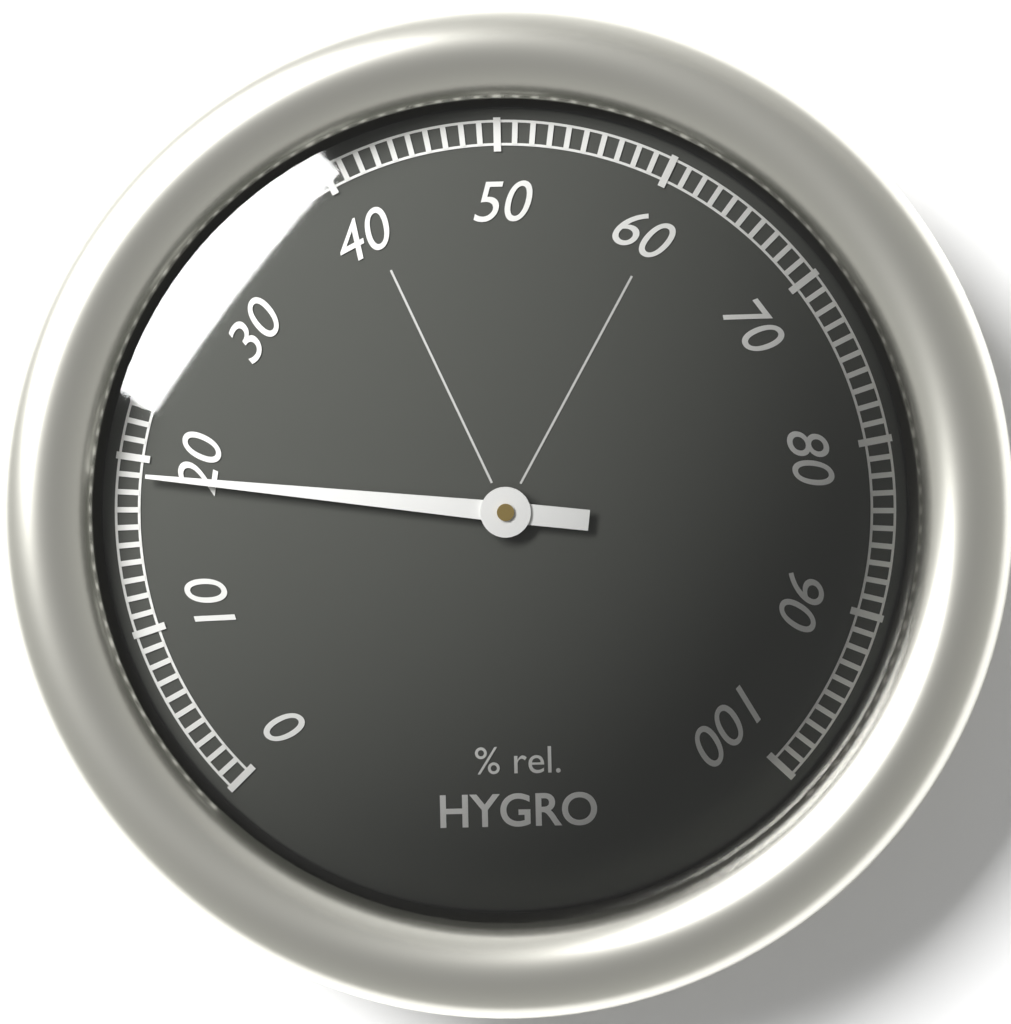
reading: 19 %
